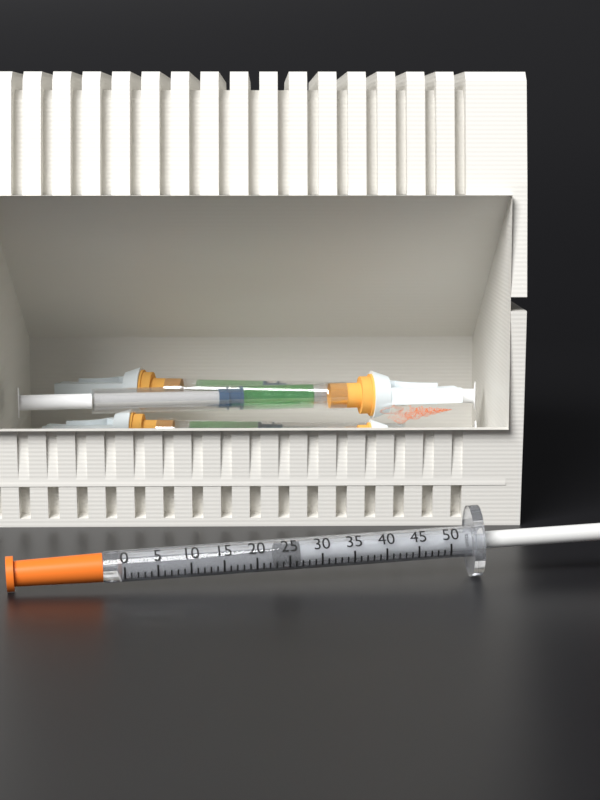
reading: 23 units
